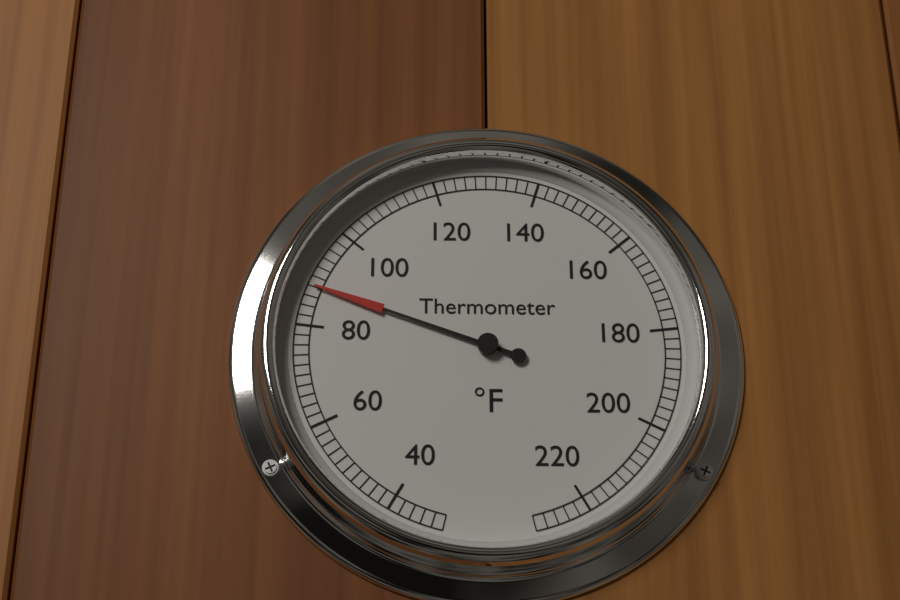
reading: 88 °F
